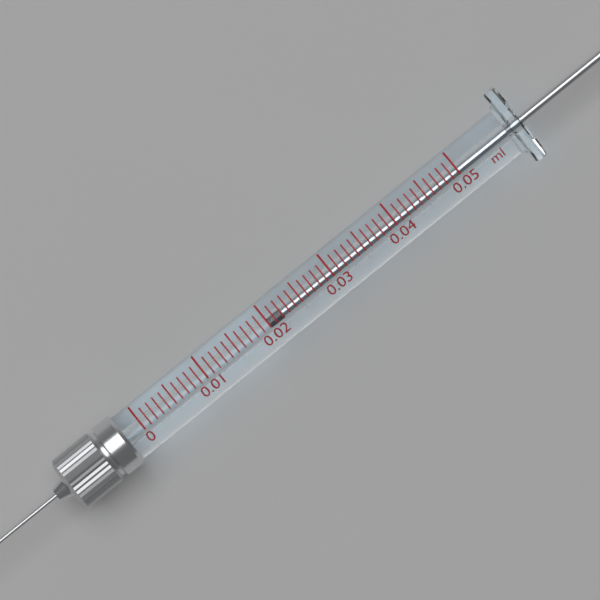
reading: 0.020 ml
